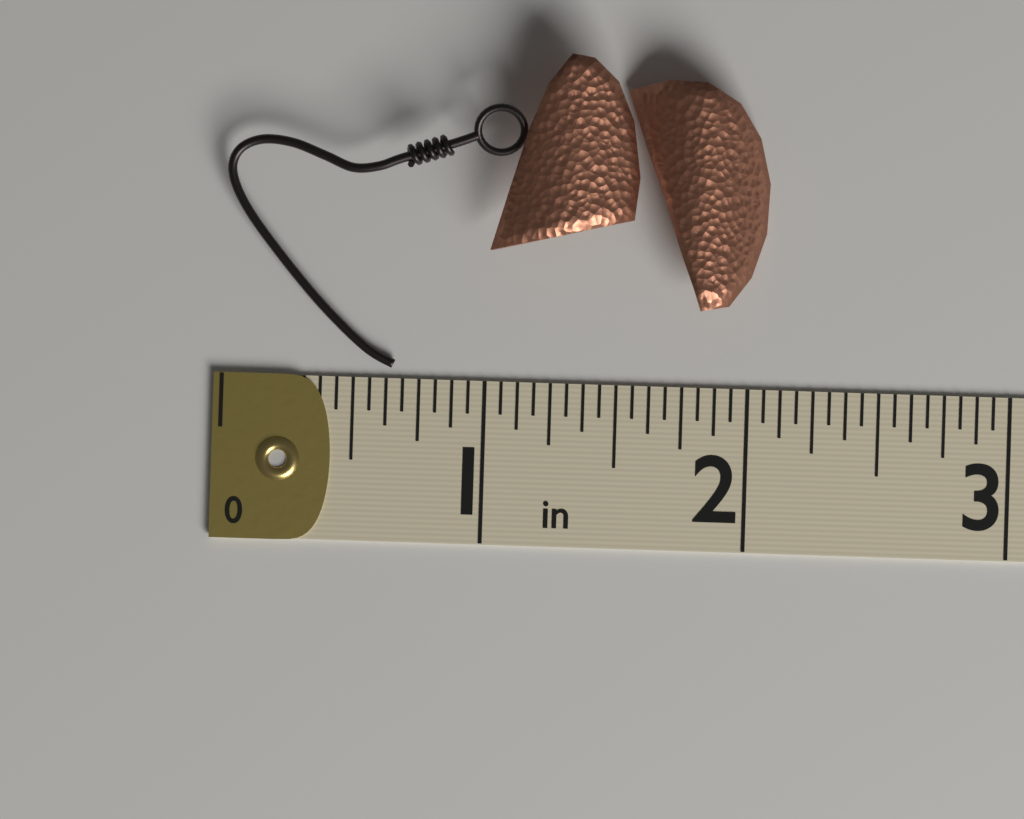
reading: 2.0625 in
